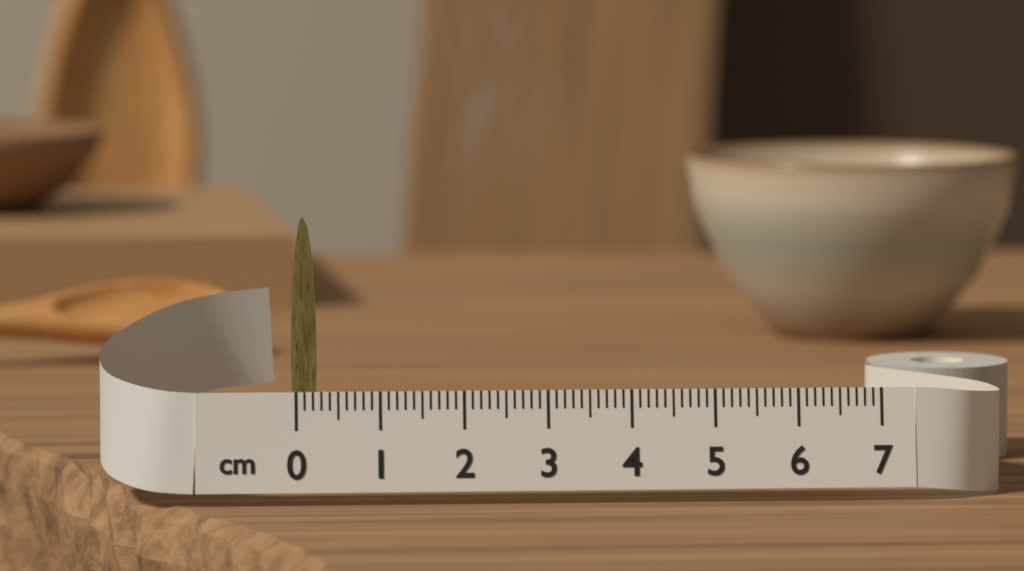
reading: 0.3 cm
